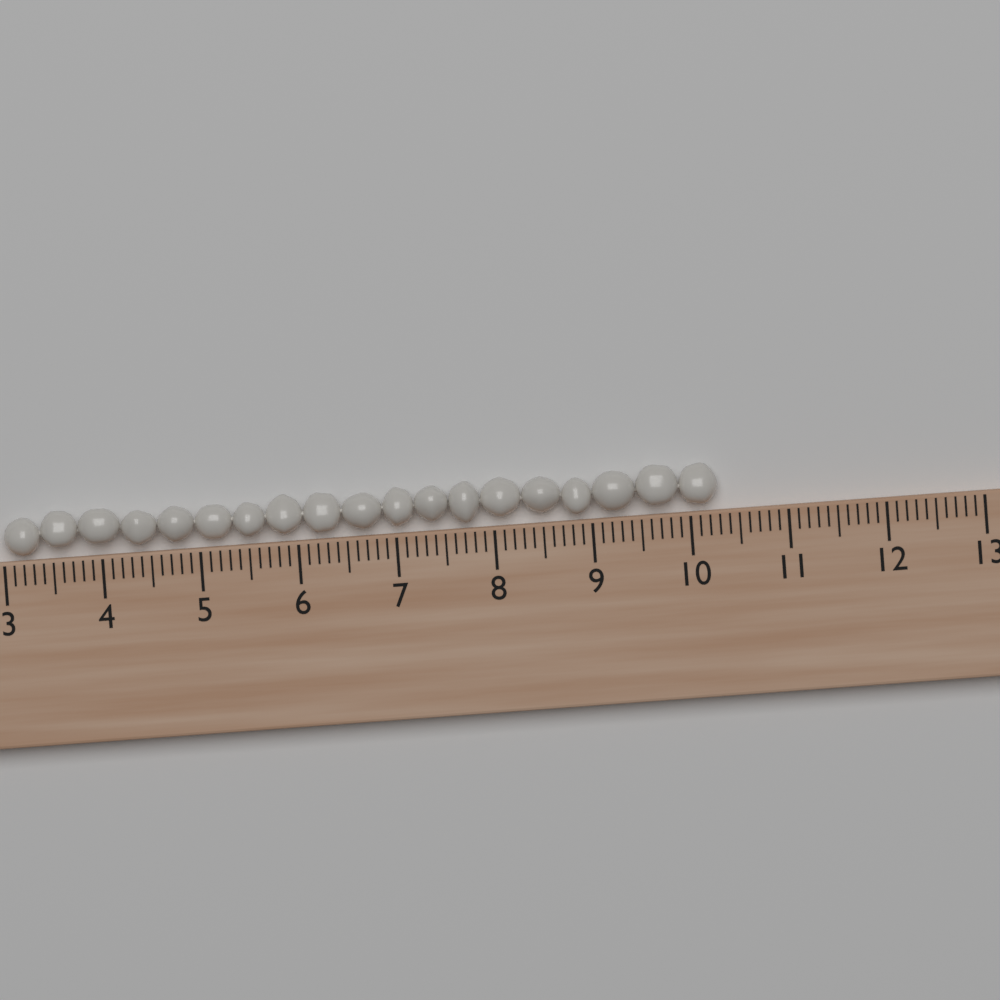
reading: 10.3 (no unit)
